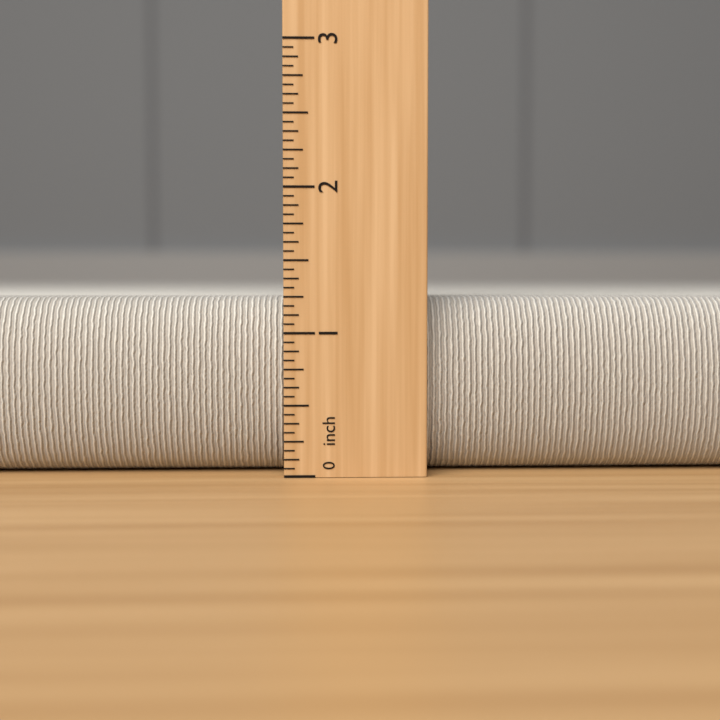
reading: 1.2500 inch
